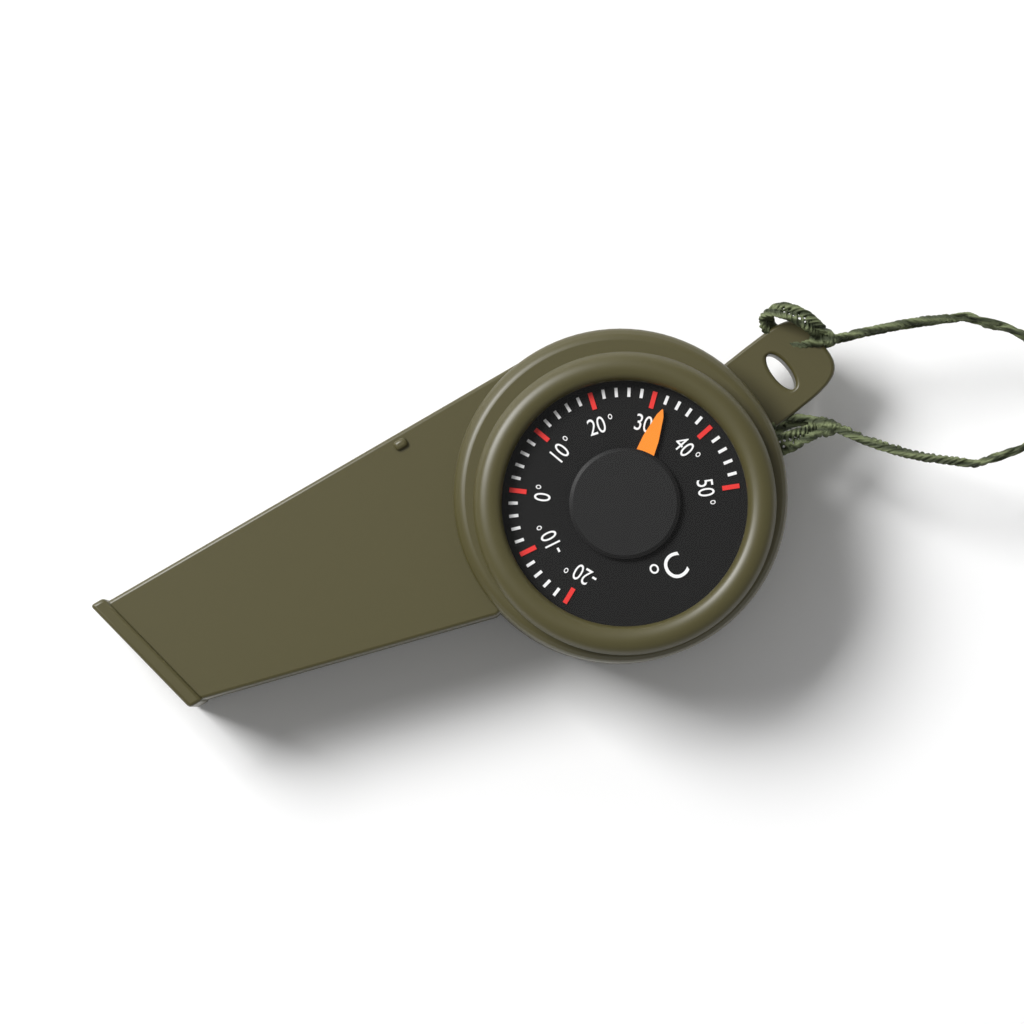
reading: 32 °C
